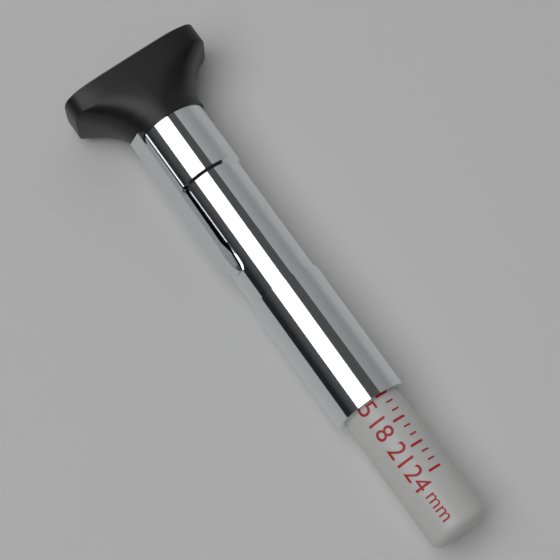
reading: 15 mm
